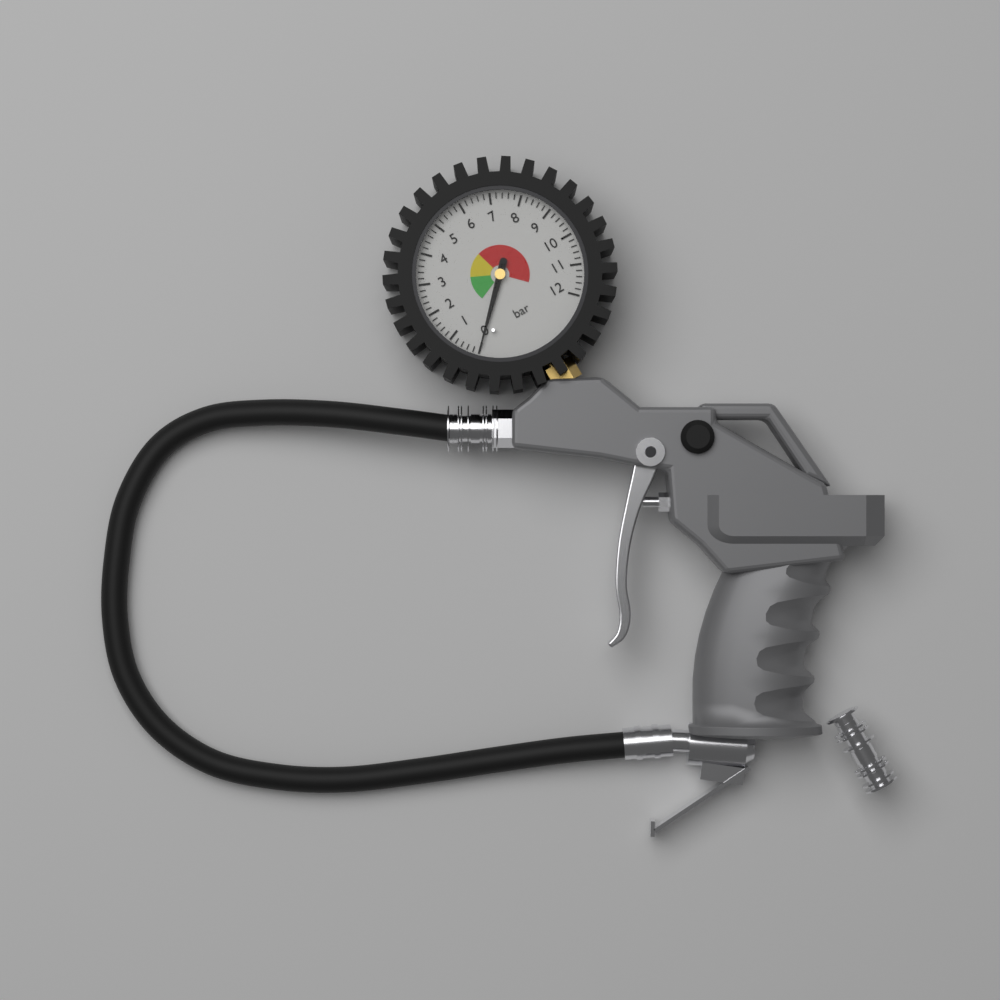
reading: 0.0 bar
